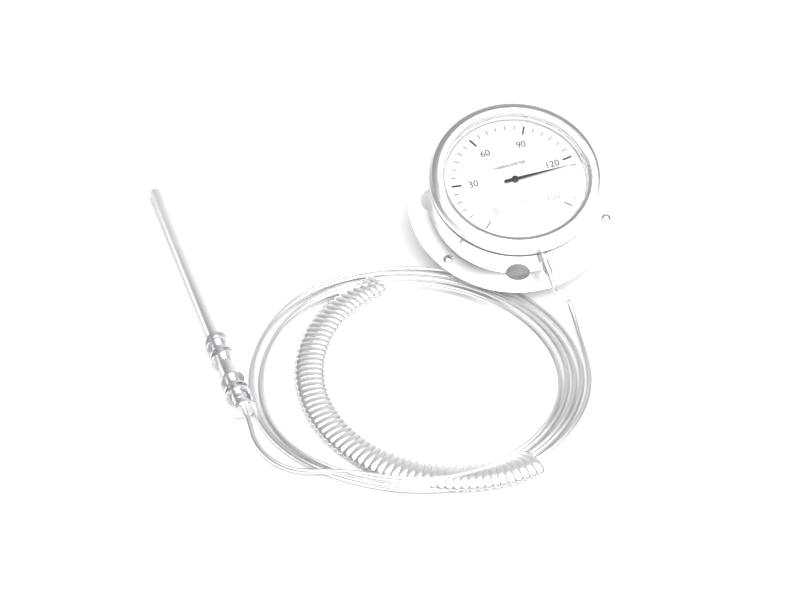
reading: 125 °C
